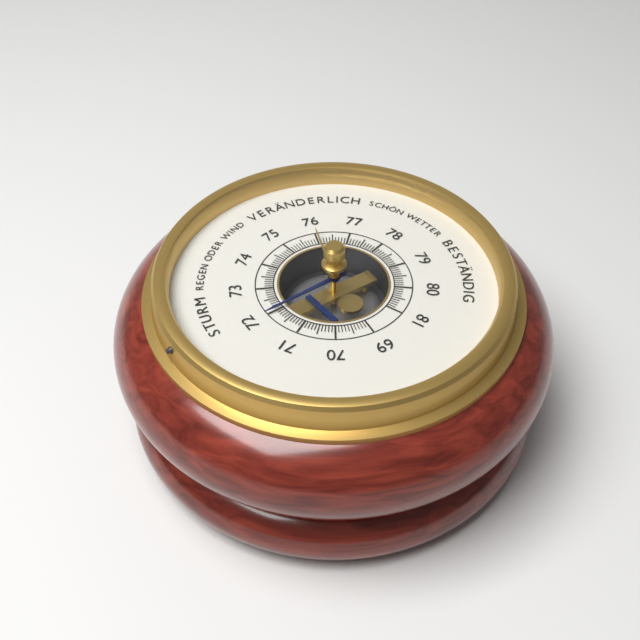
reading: 72.0 (no unit)
